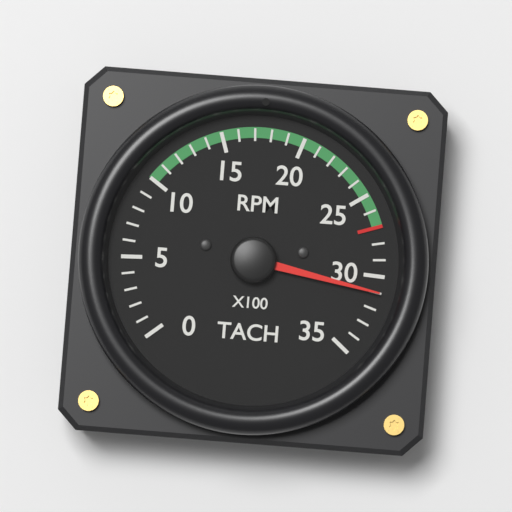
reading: 3100 RPM
